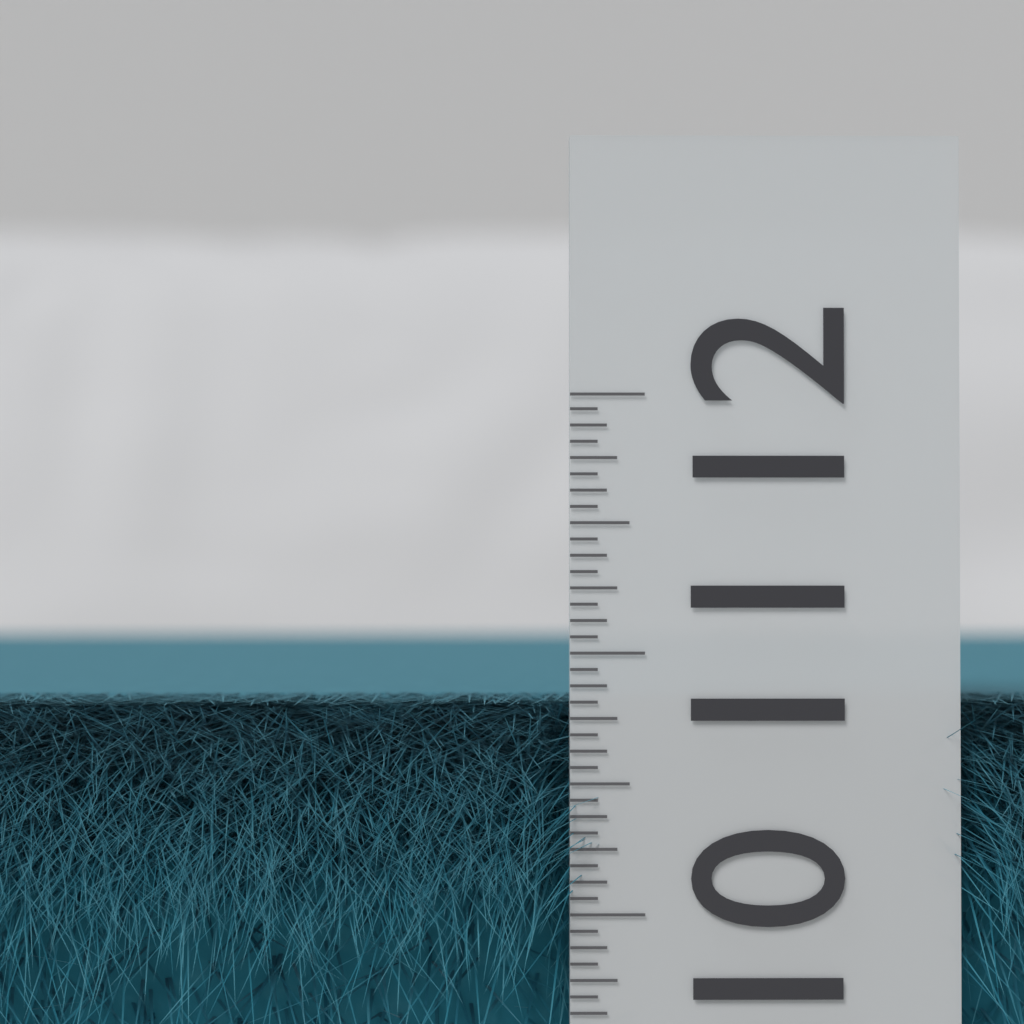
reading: 10.8125 (no unit)
